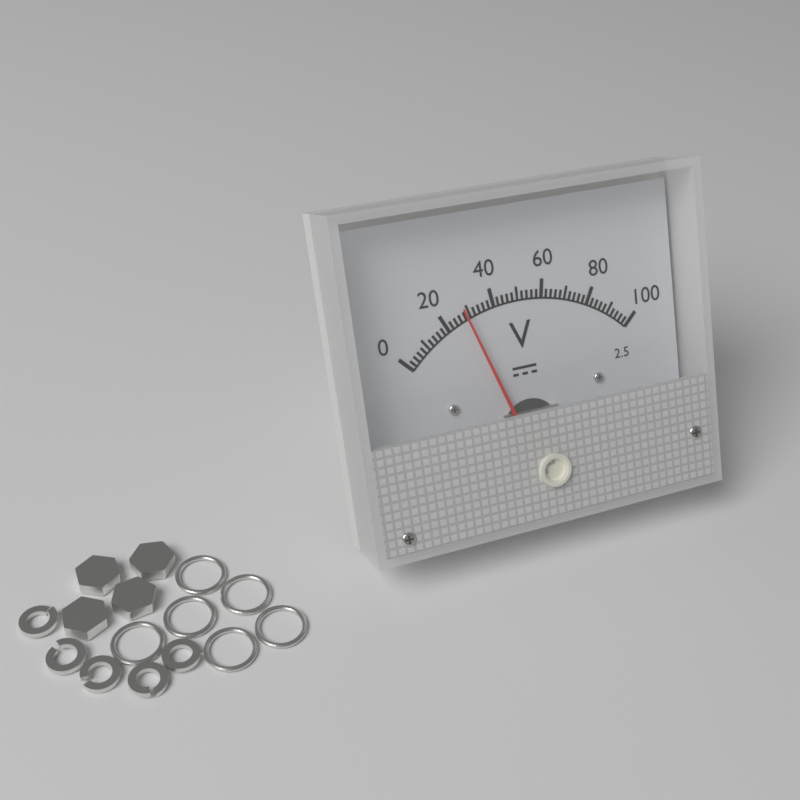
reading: 28 V
